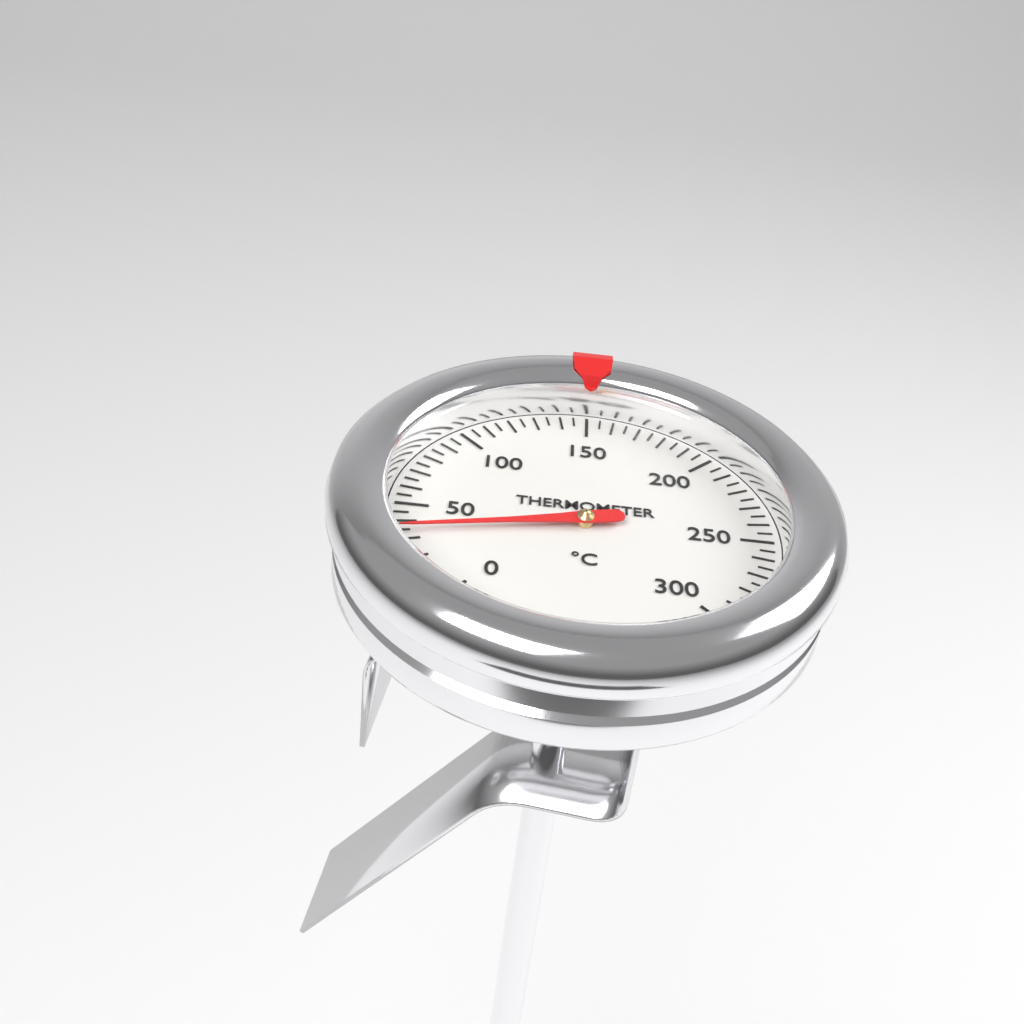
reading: 35 °C
